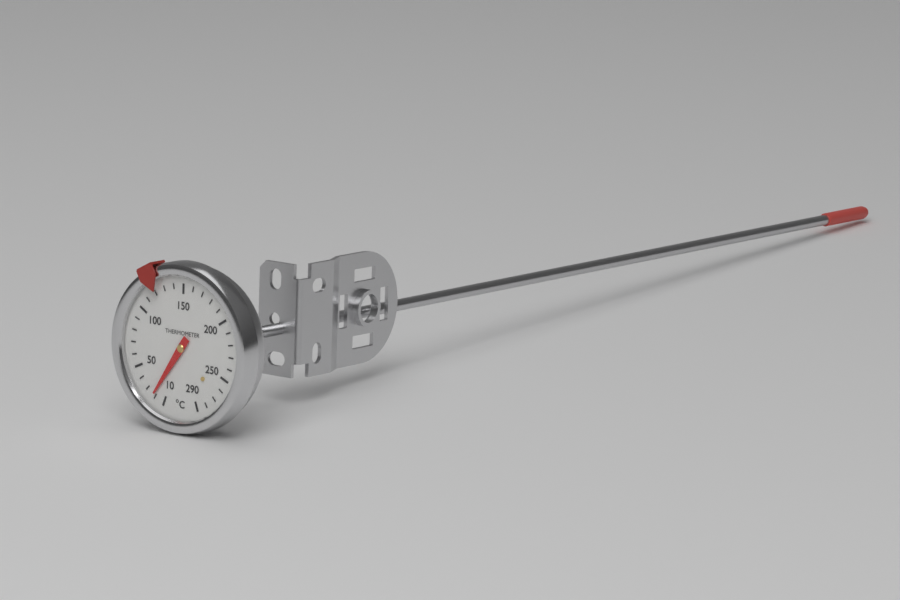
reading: 22 °C
